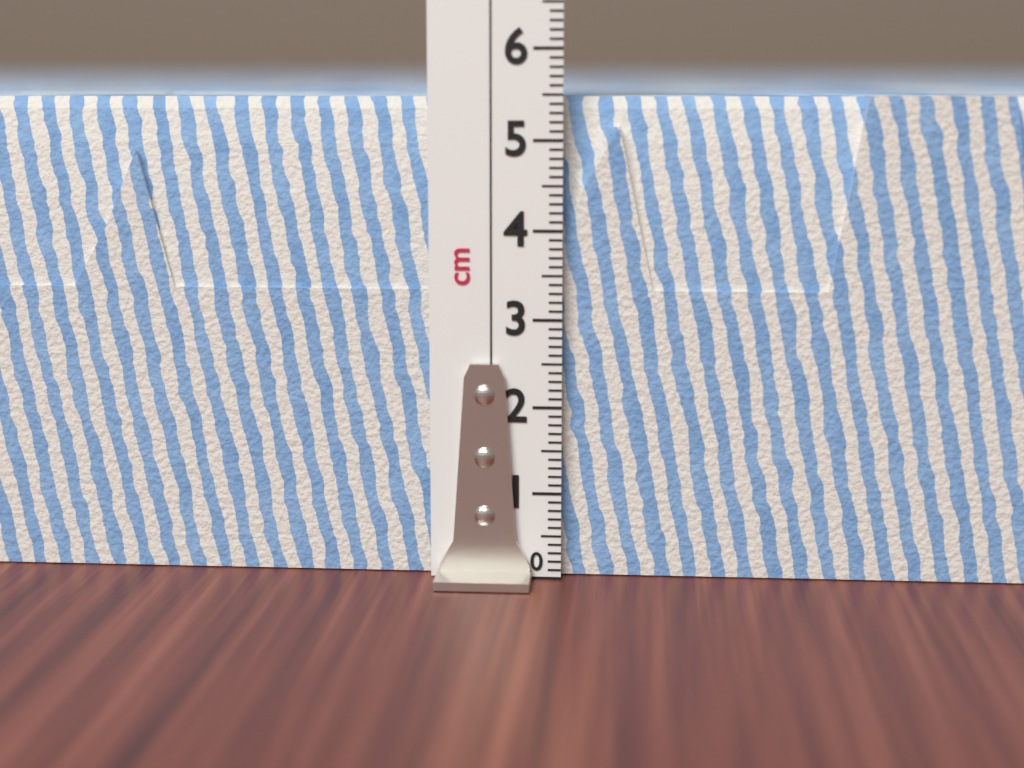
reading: 5.5 cm
